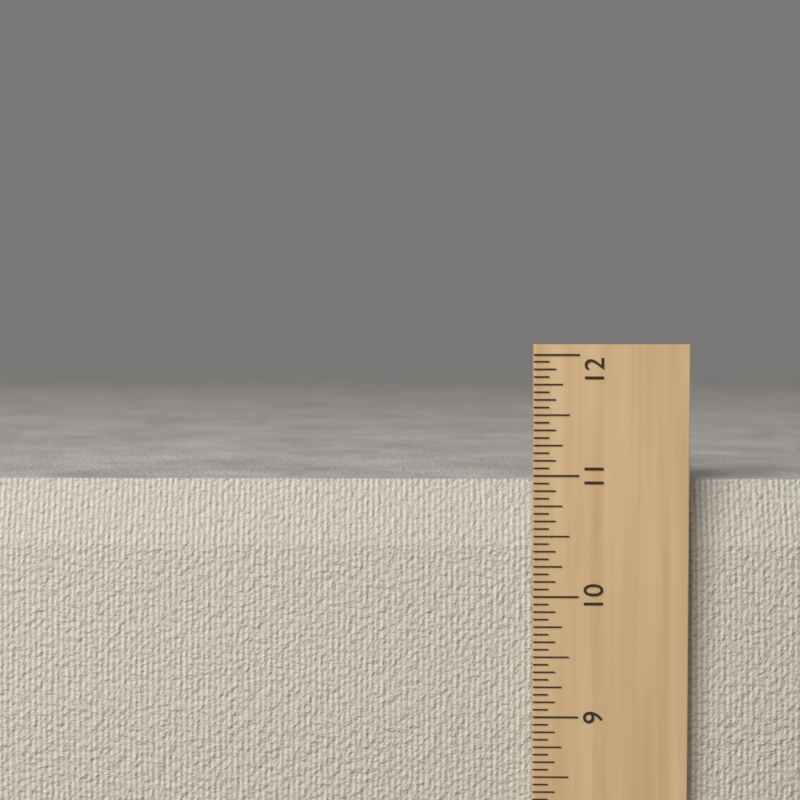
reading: 10.9375 in
